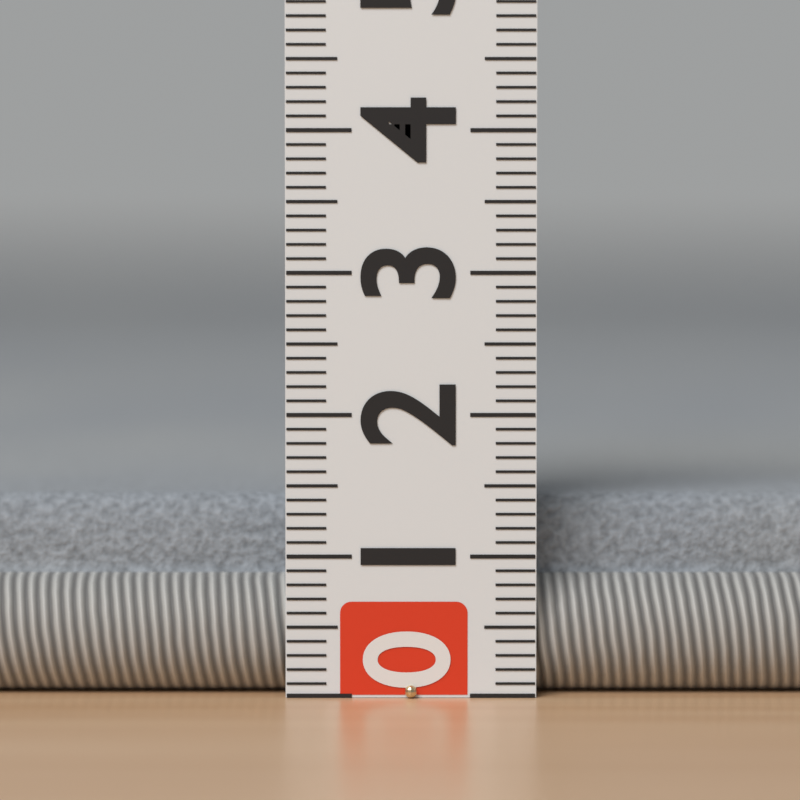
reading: 1.4 (no unit)
